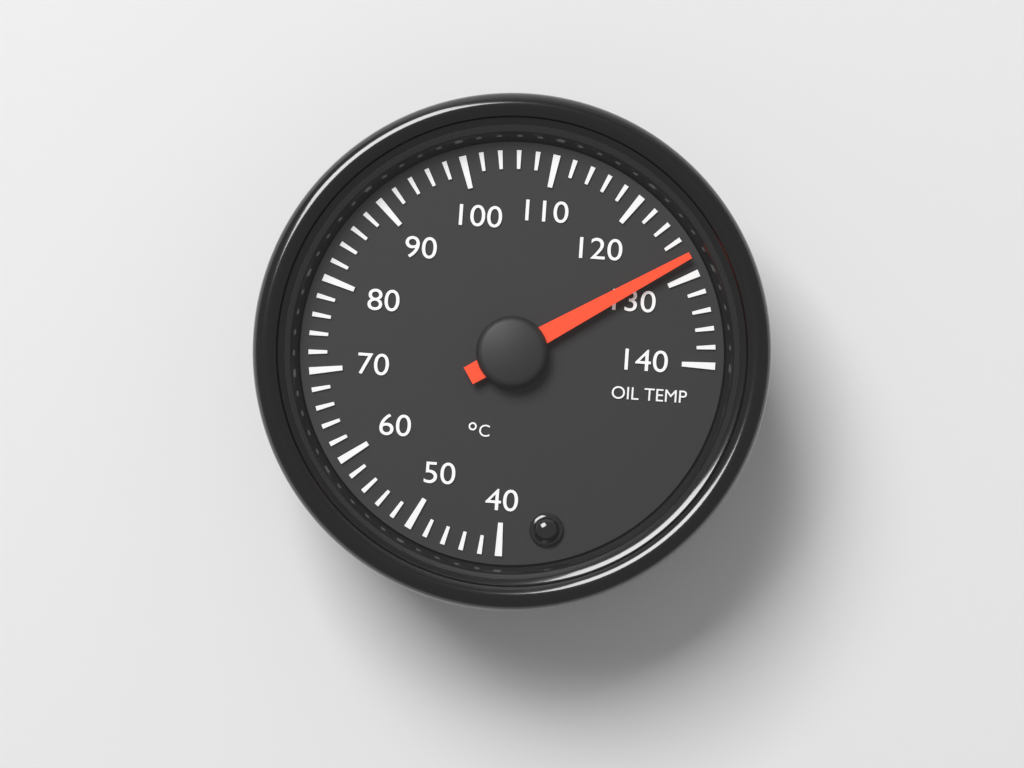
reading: 128 °C
